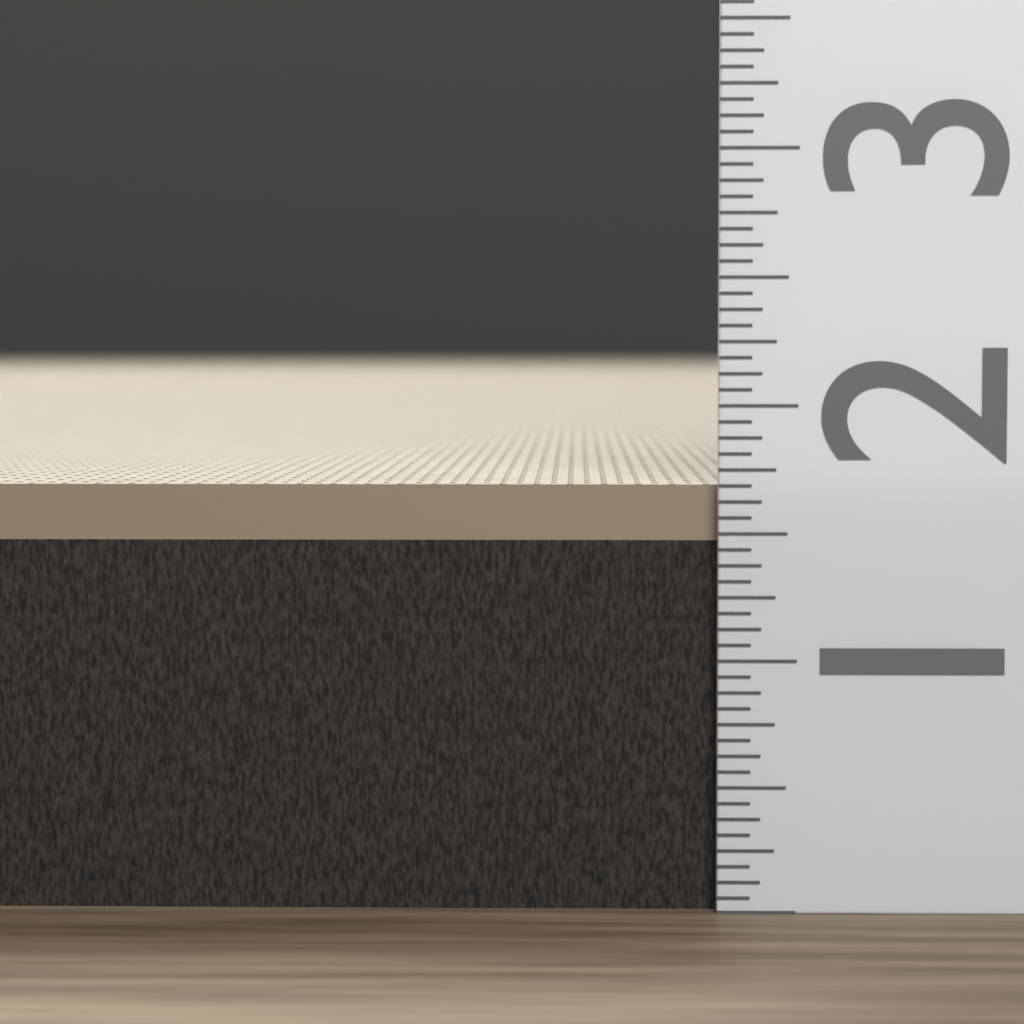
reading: 1.6875 (no unit)
